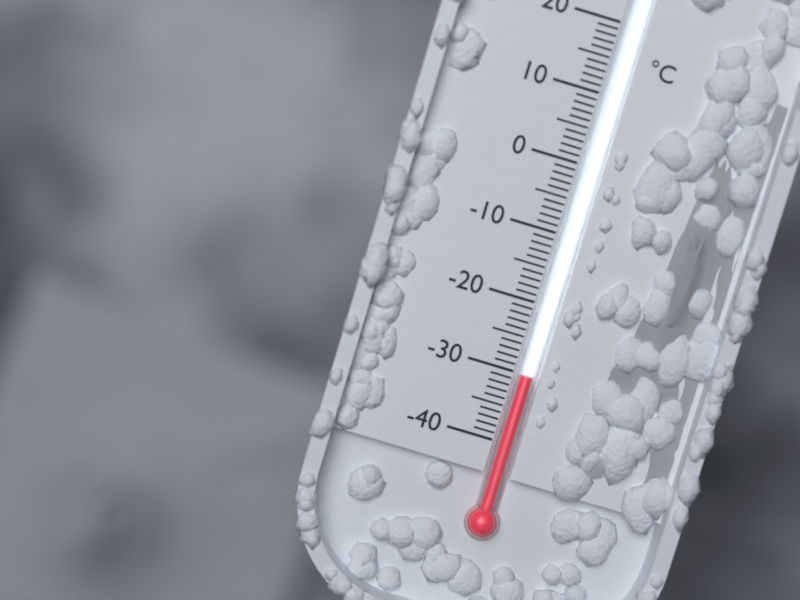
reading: -30 °C
